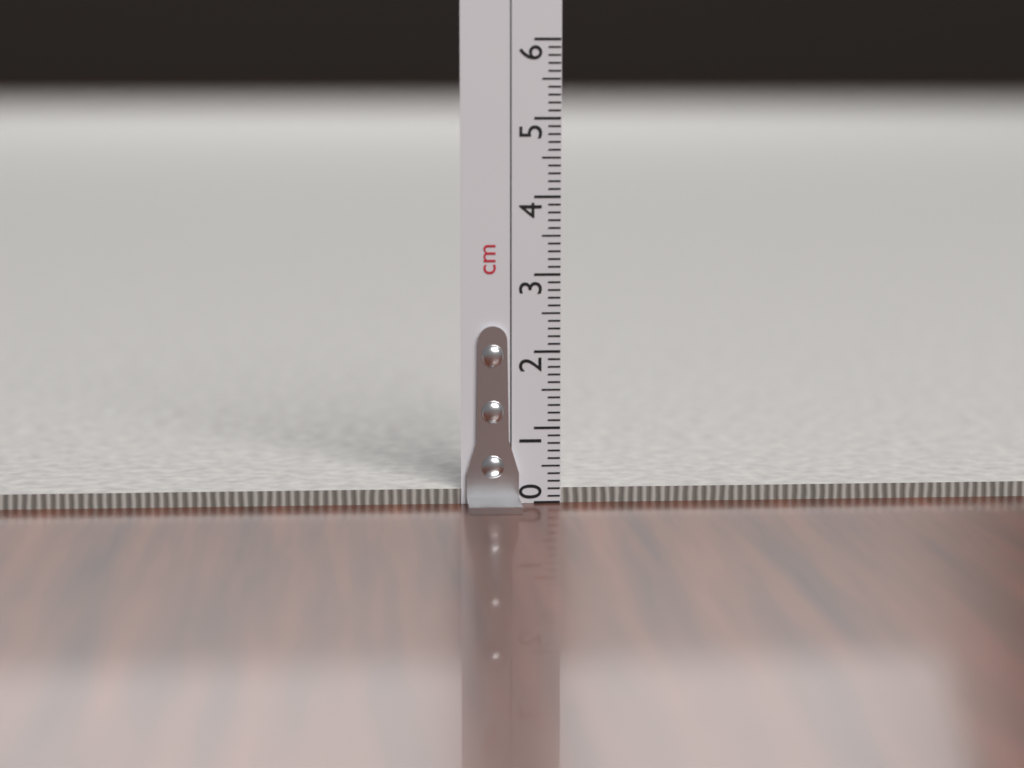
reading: 0.2 cm
